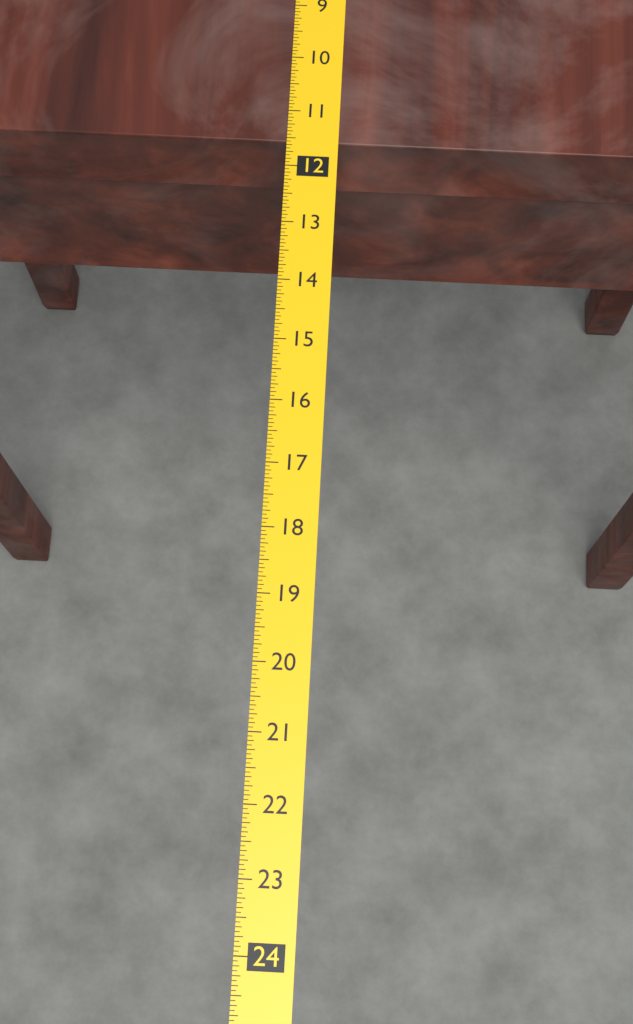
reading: 11.5625 (no unit)
